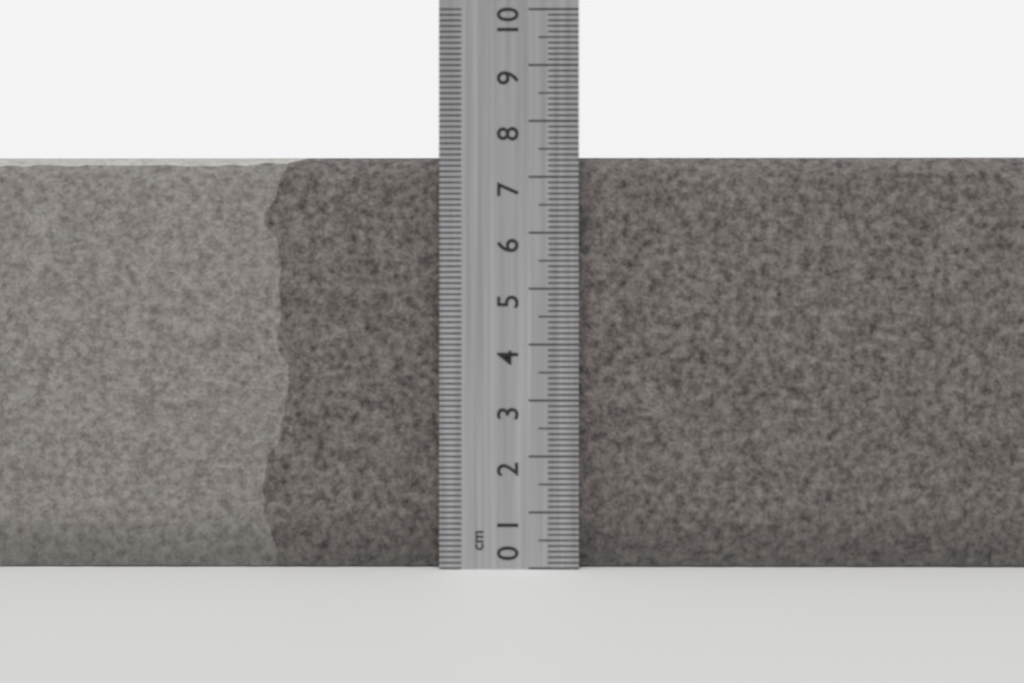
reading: 7.4 cm
